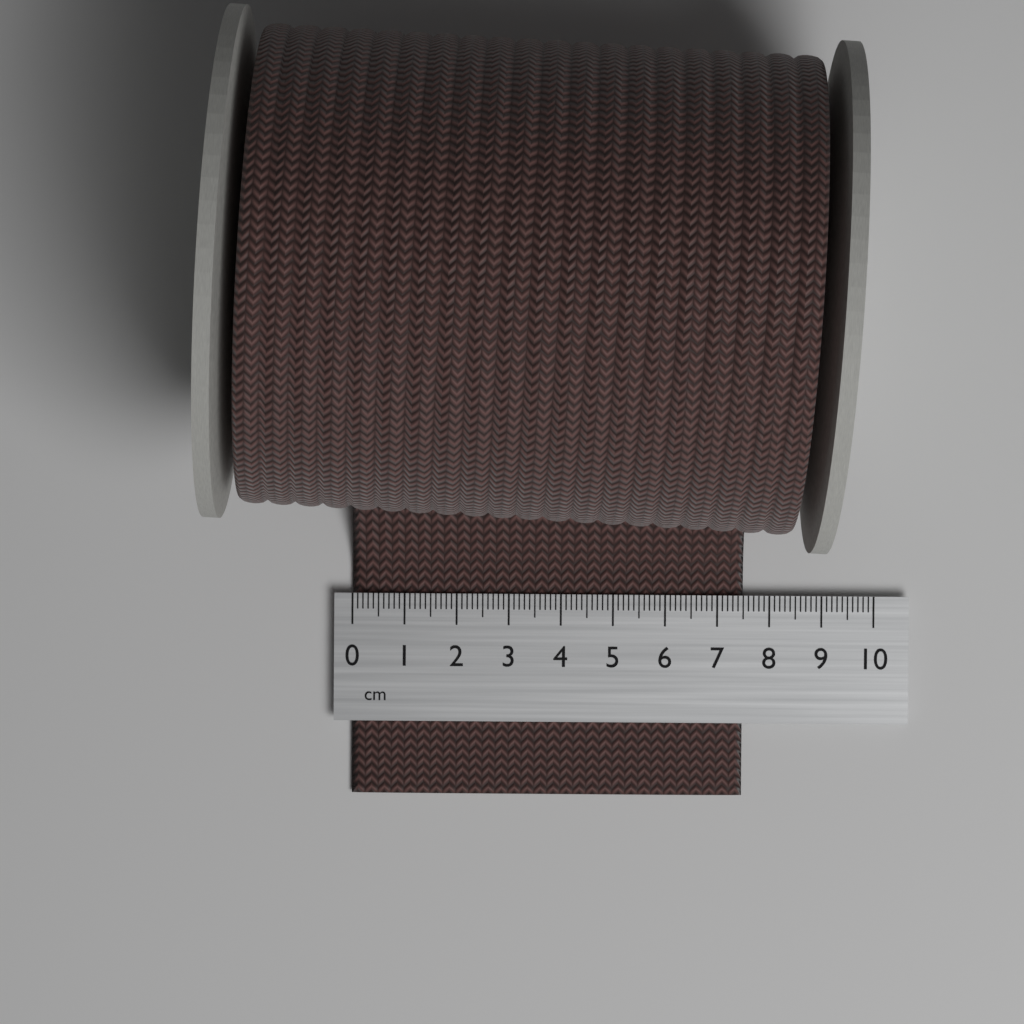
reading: 7.5 cm
